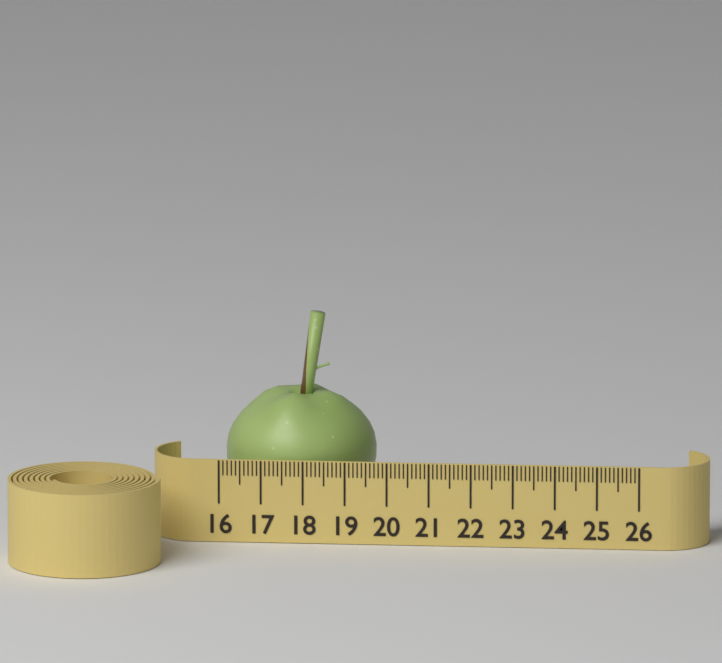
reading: 19.6 (no unit)
